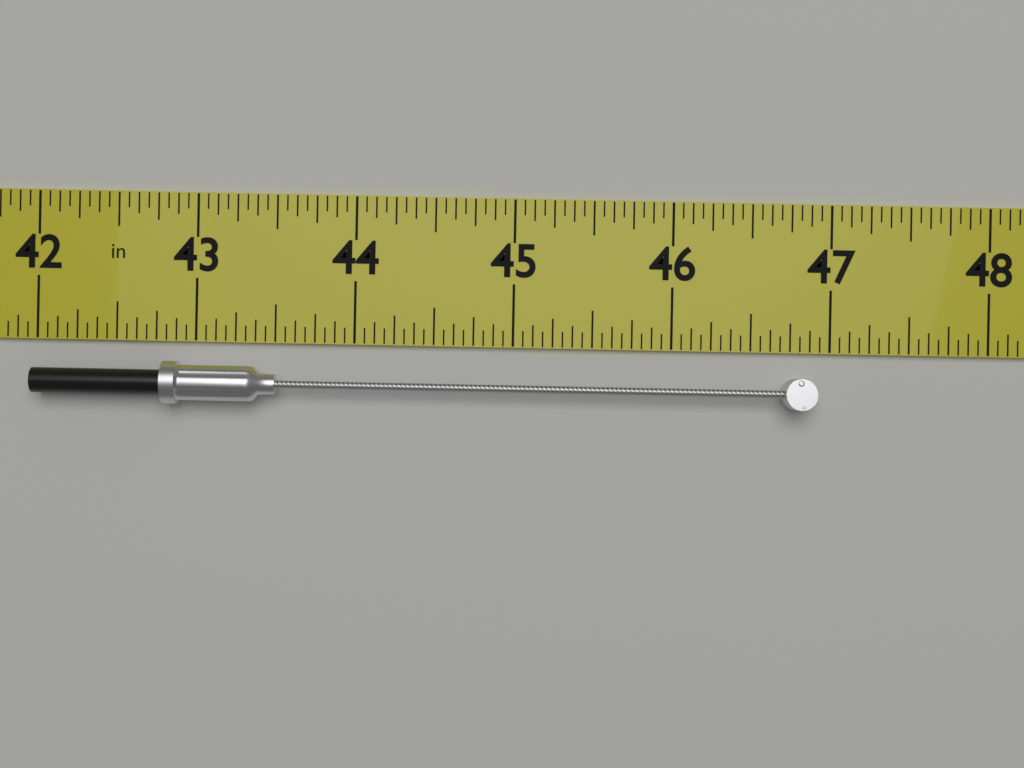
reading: 46.9000 in
